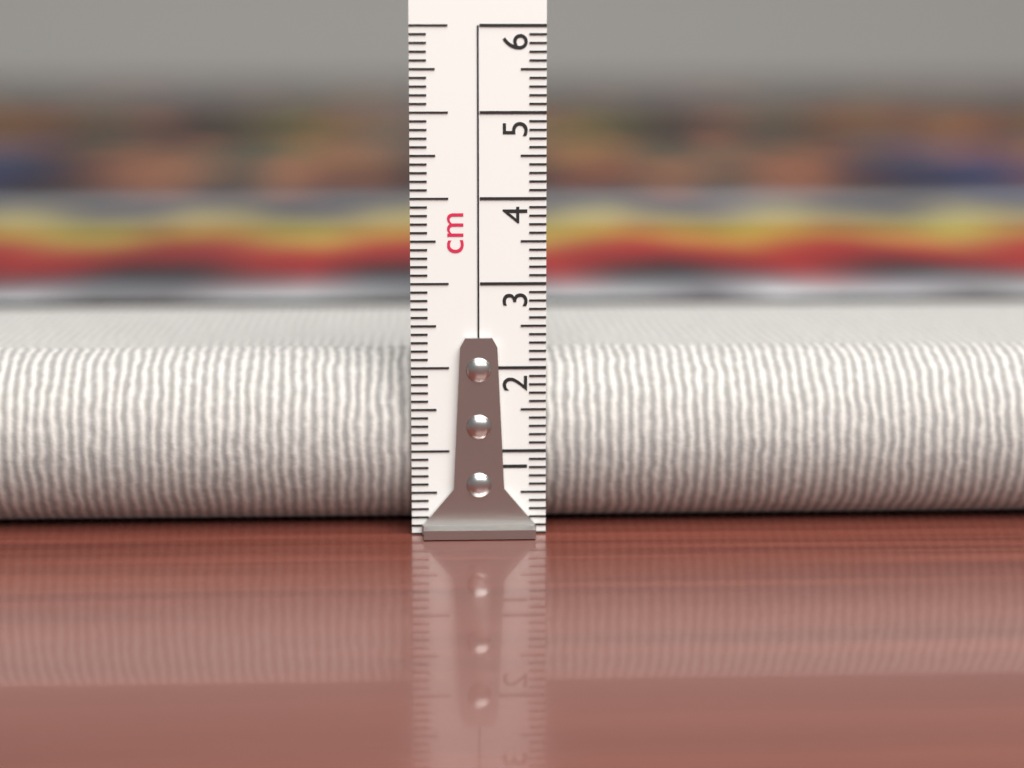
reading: 2.1 cm
